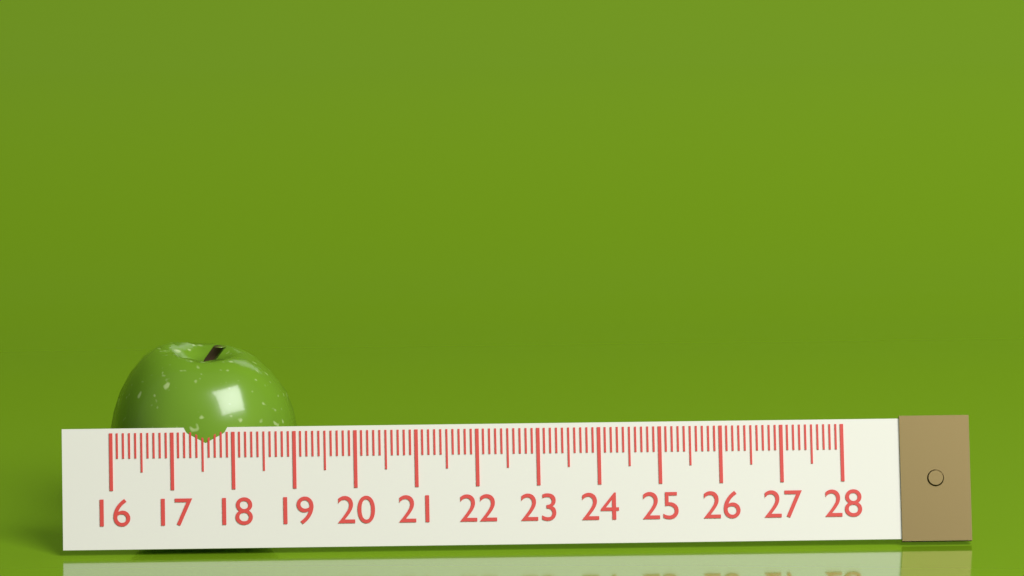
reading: 19.1 (no unit)
